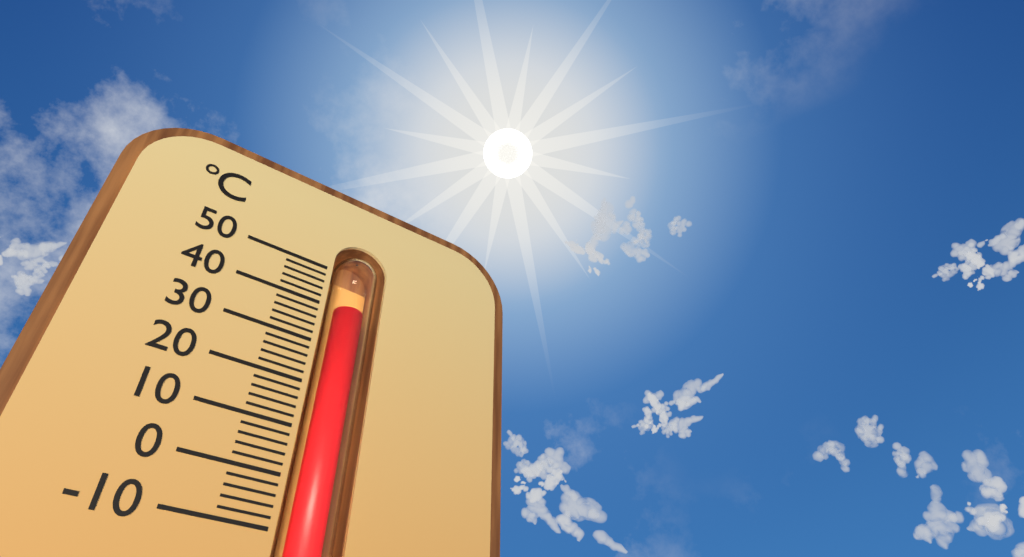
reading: 42 °C
